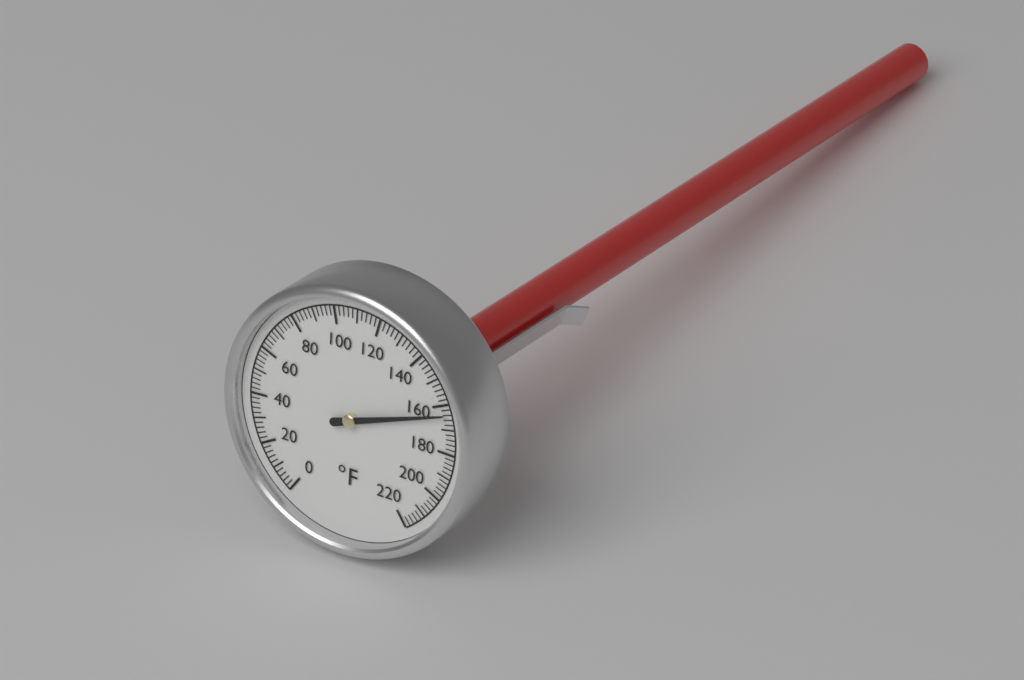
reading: 164 °F
